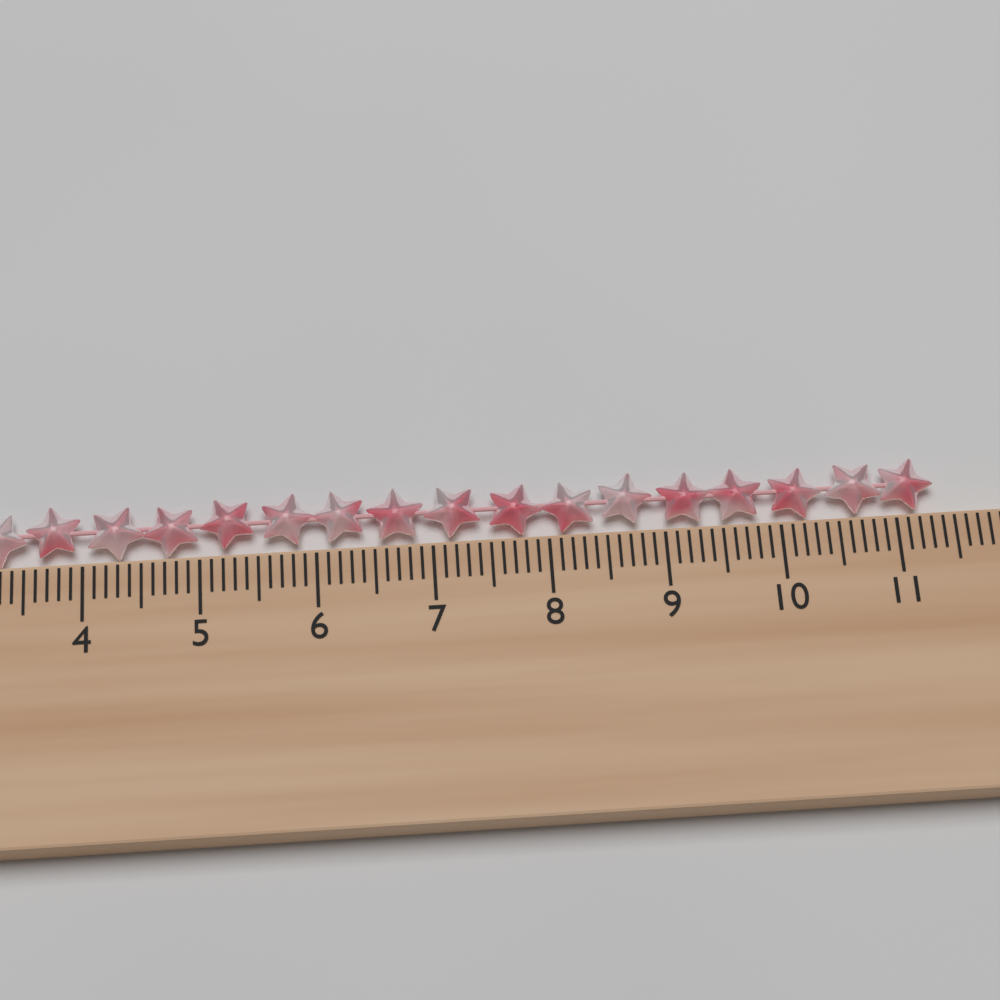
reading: 11.4 cm
